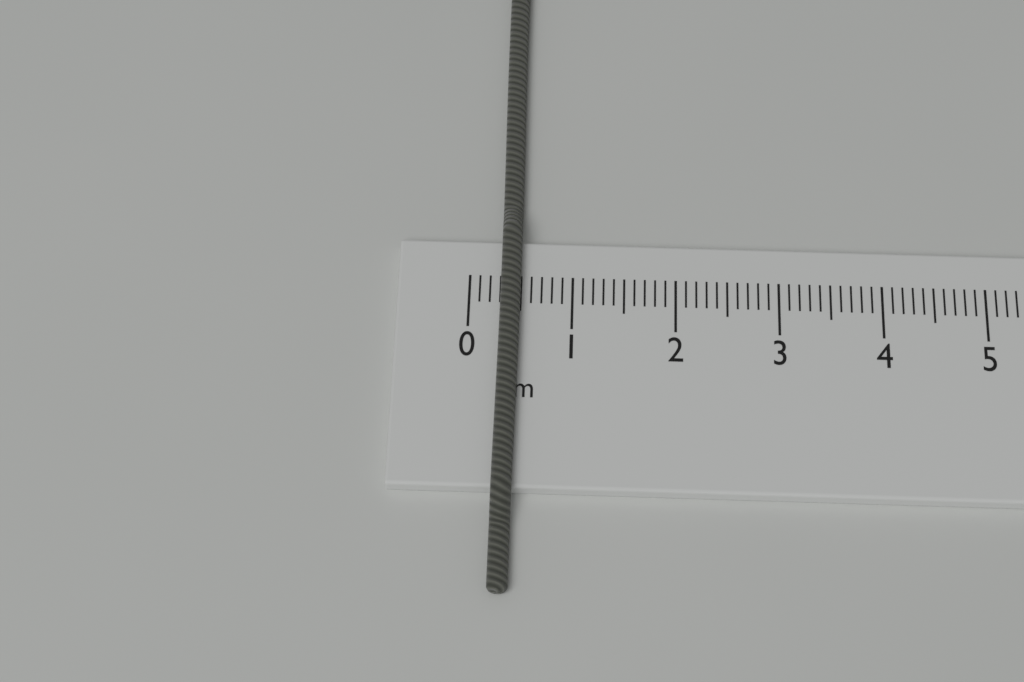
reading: 0.5 cm
